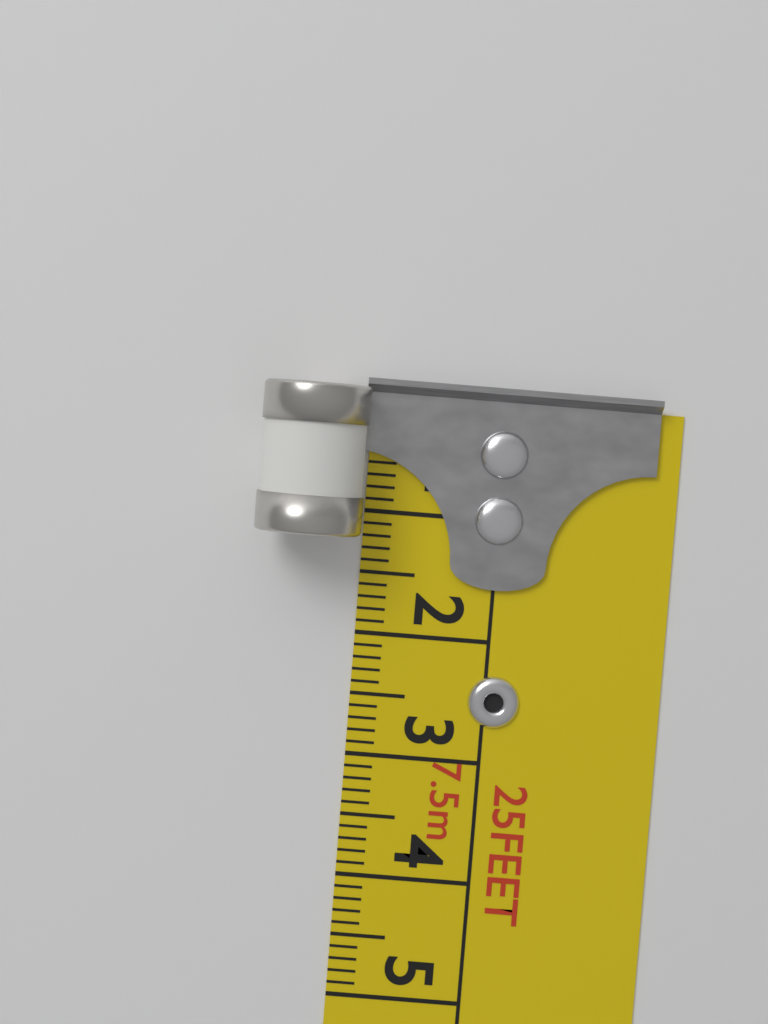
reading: 1.2 cm
